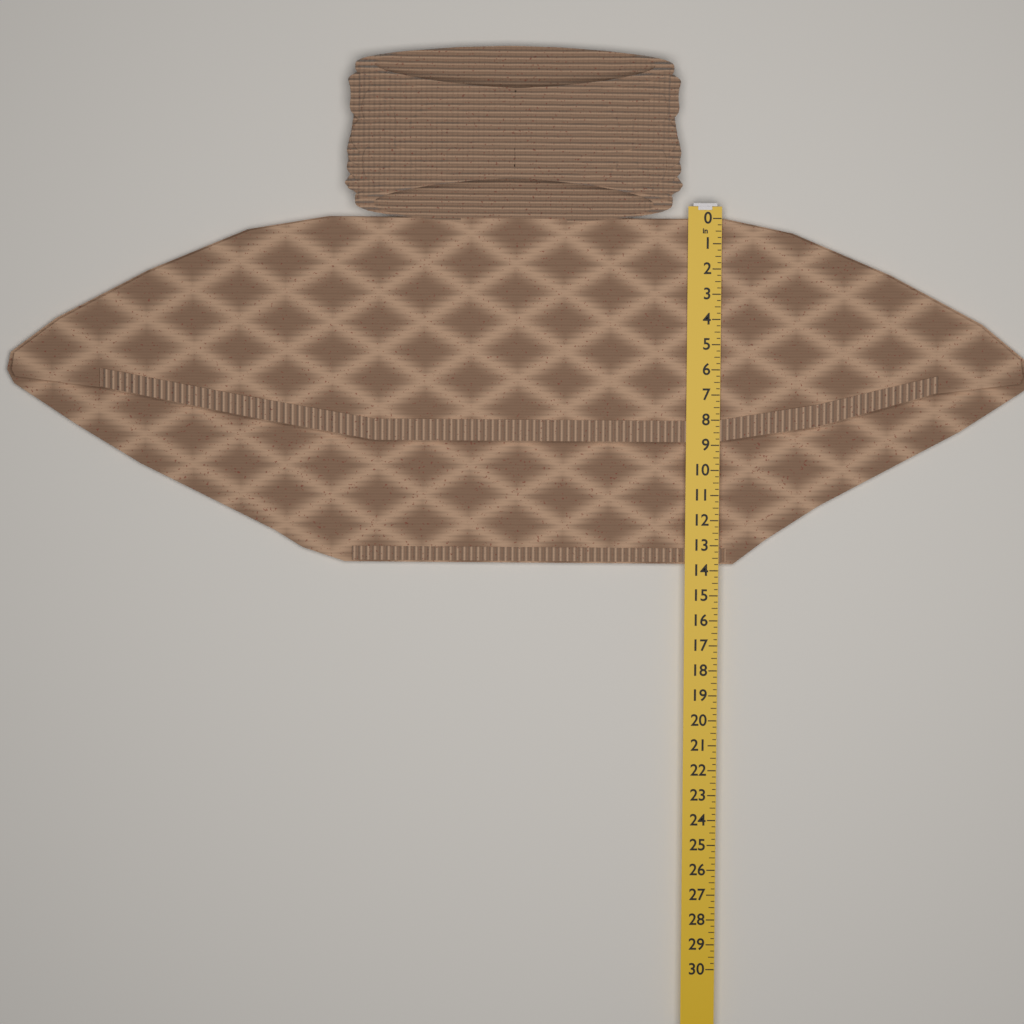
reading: 13.75 in
